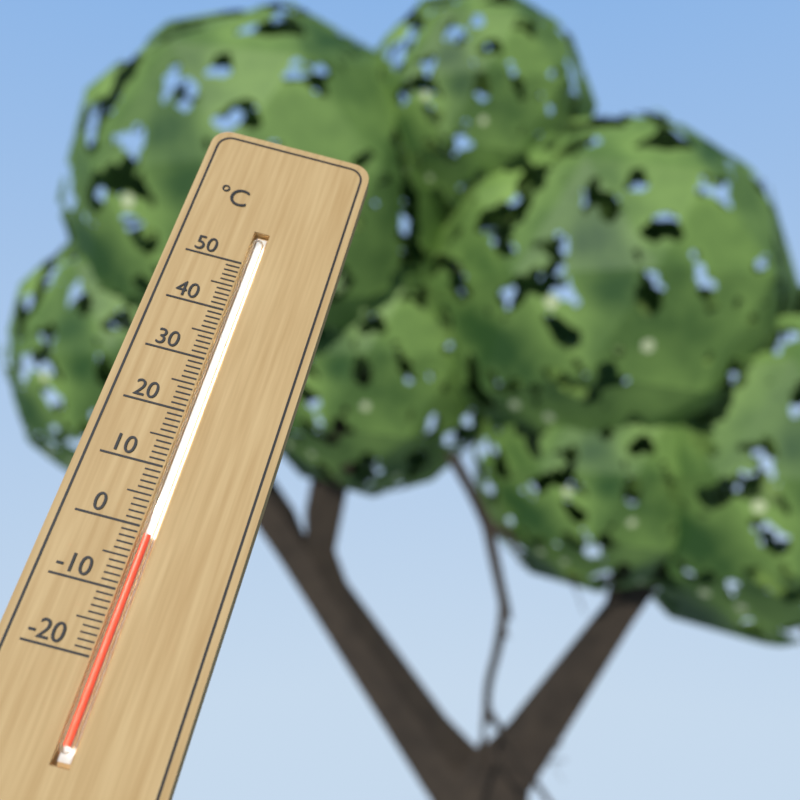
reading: -1 °C
